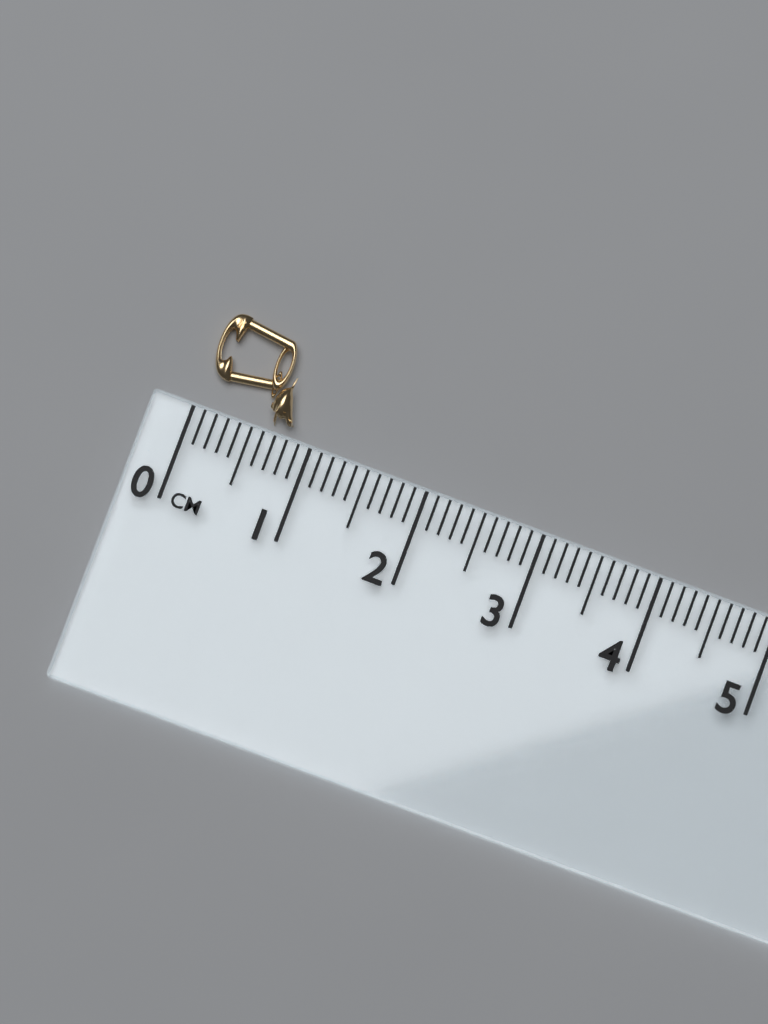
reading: 0.8 cm
